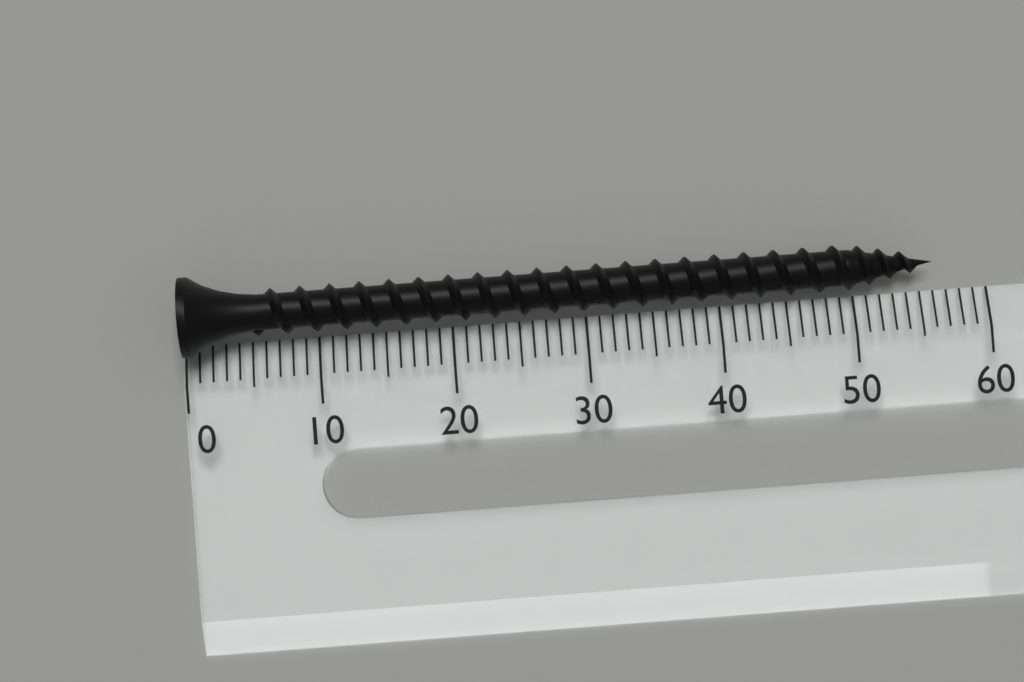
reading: 56 (no unit)
